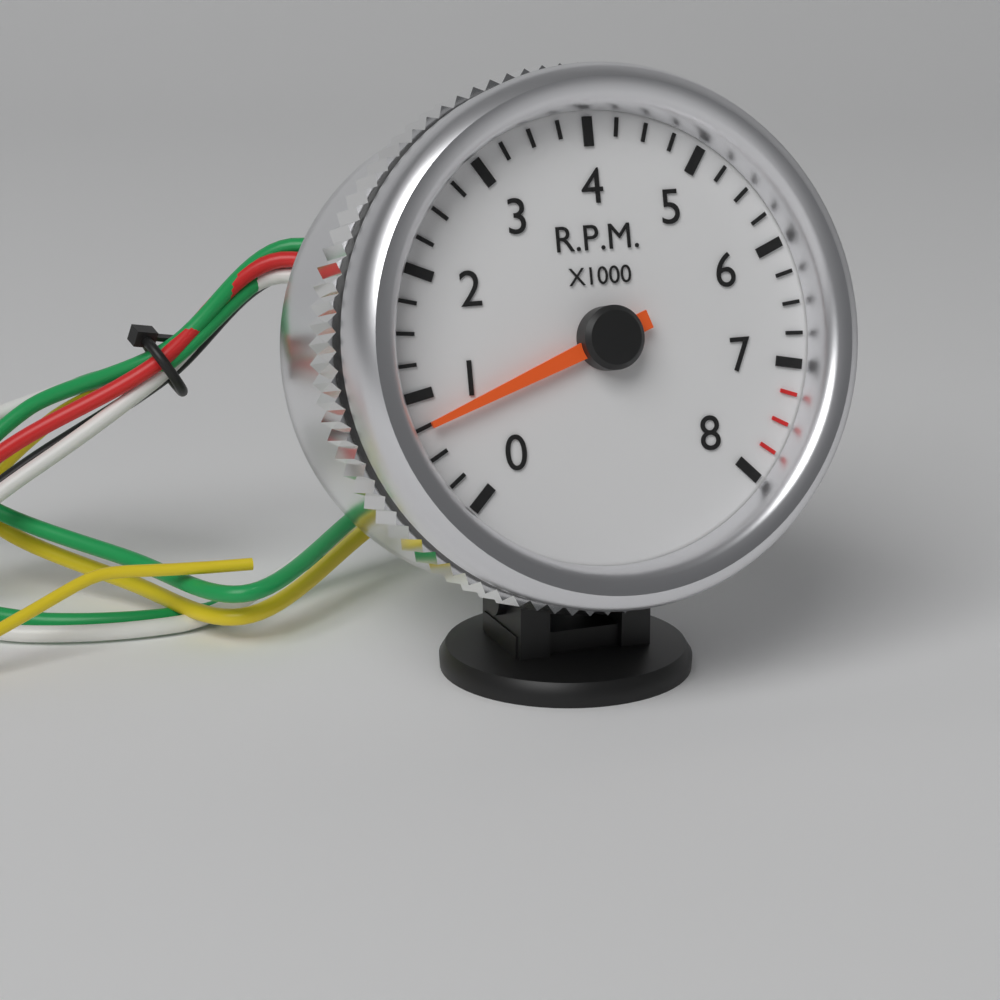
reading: 750 RPM
